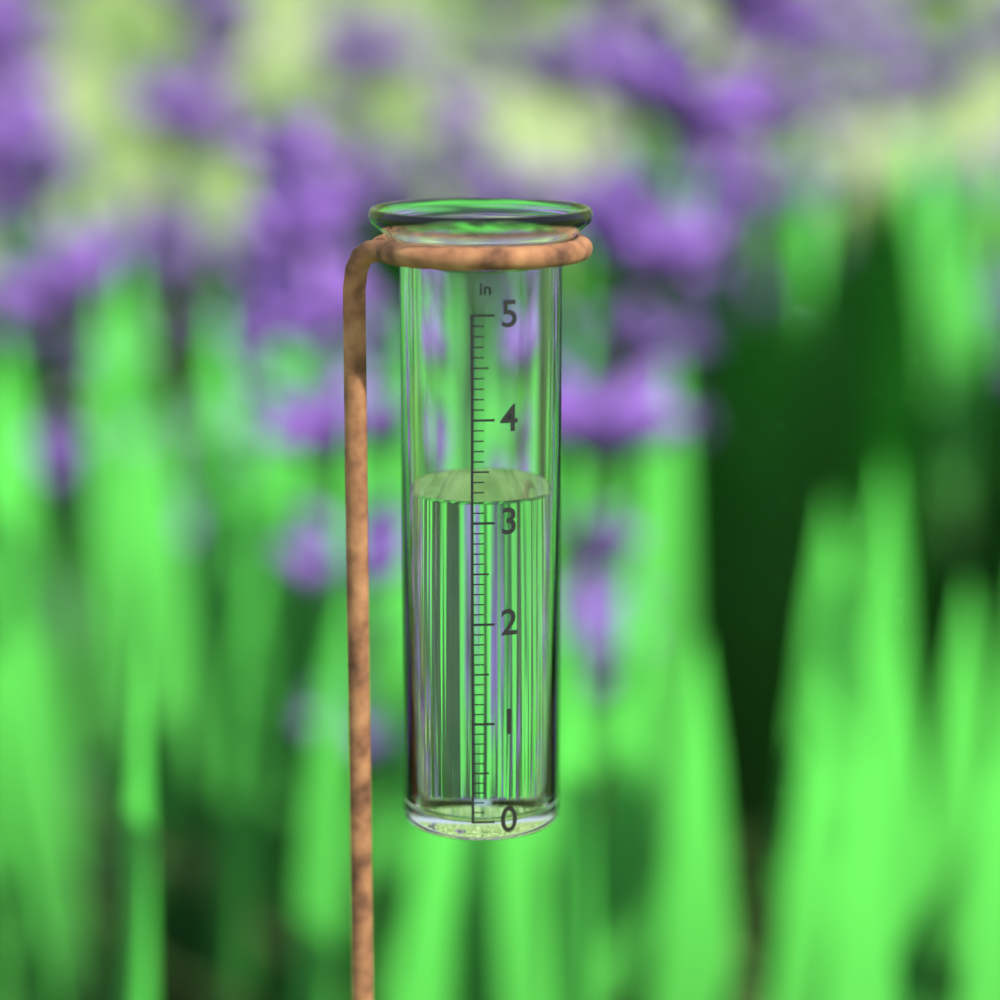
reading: 3.2 in
